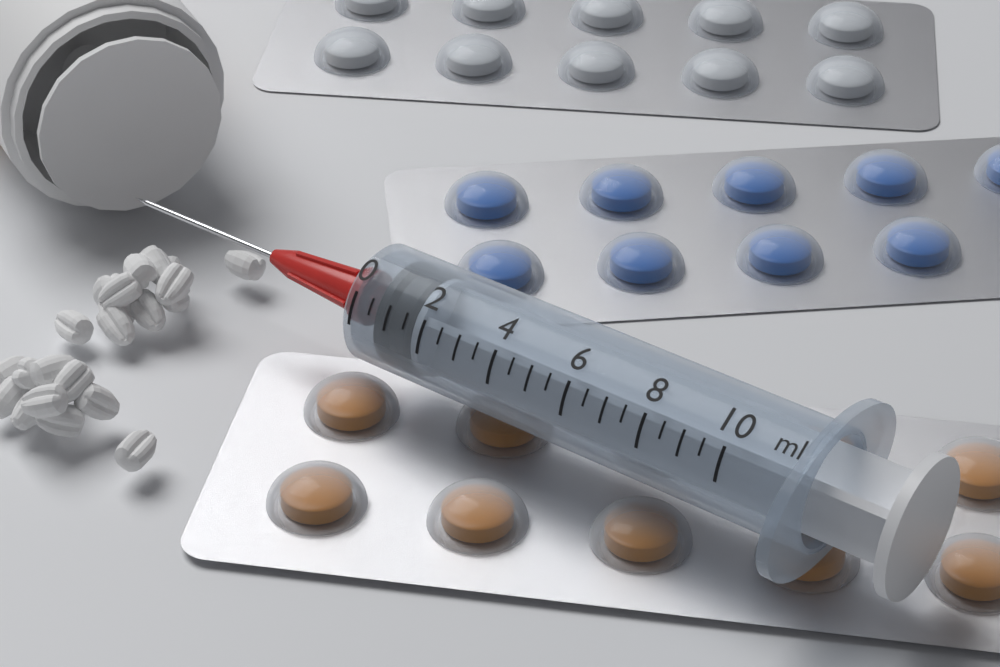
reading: 0.5 ml
